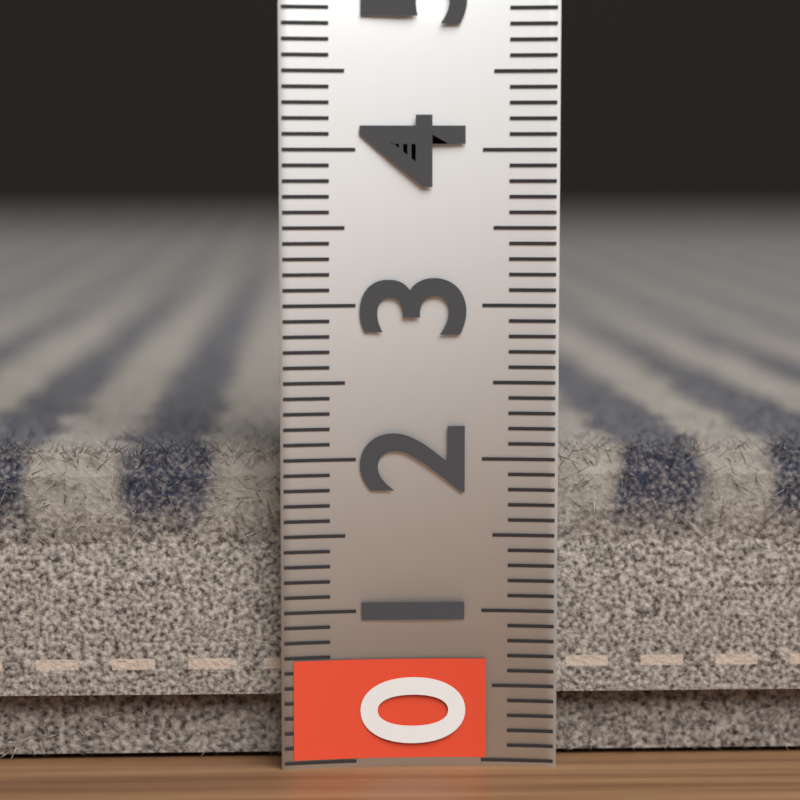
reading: 2.1 (no unit)
